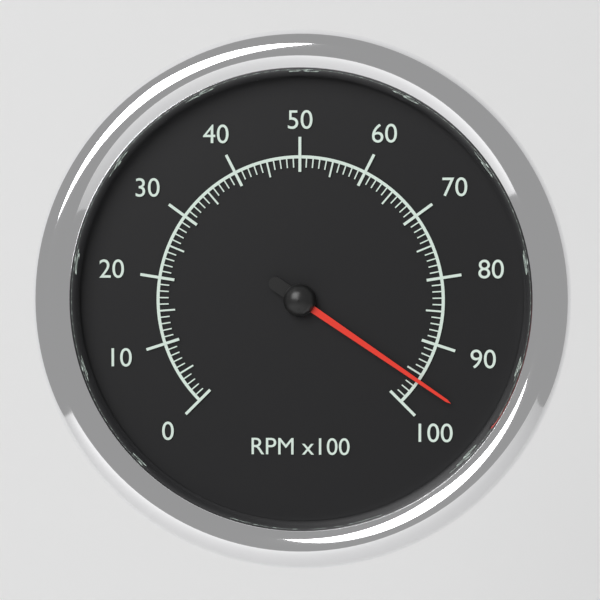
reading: 96 RPM x100
